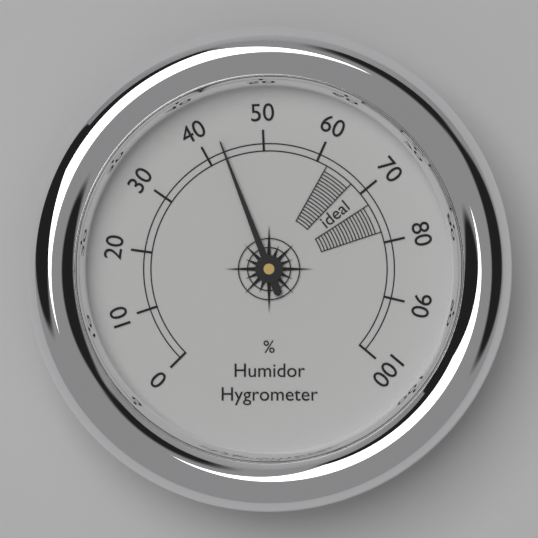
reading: 43 %
